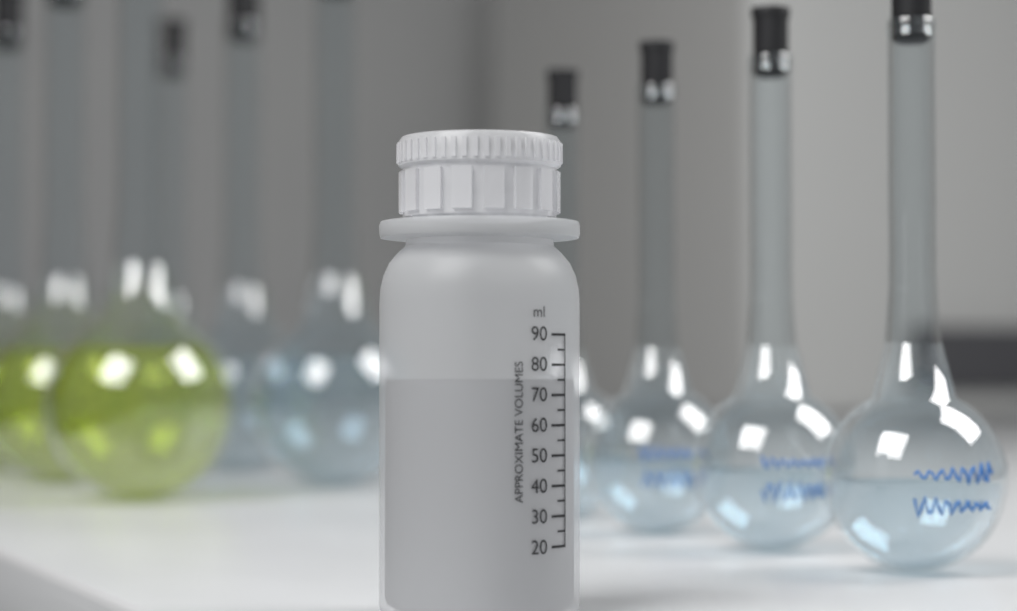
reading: 75 ml
